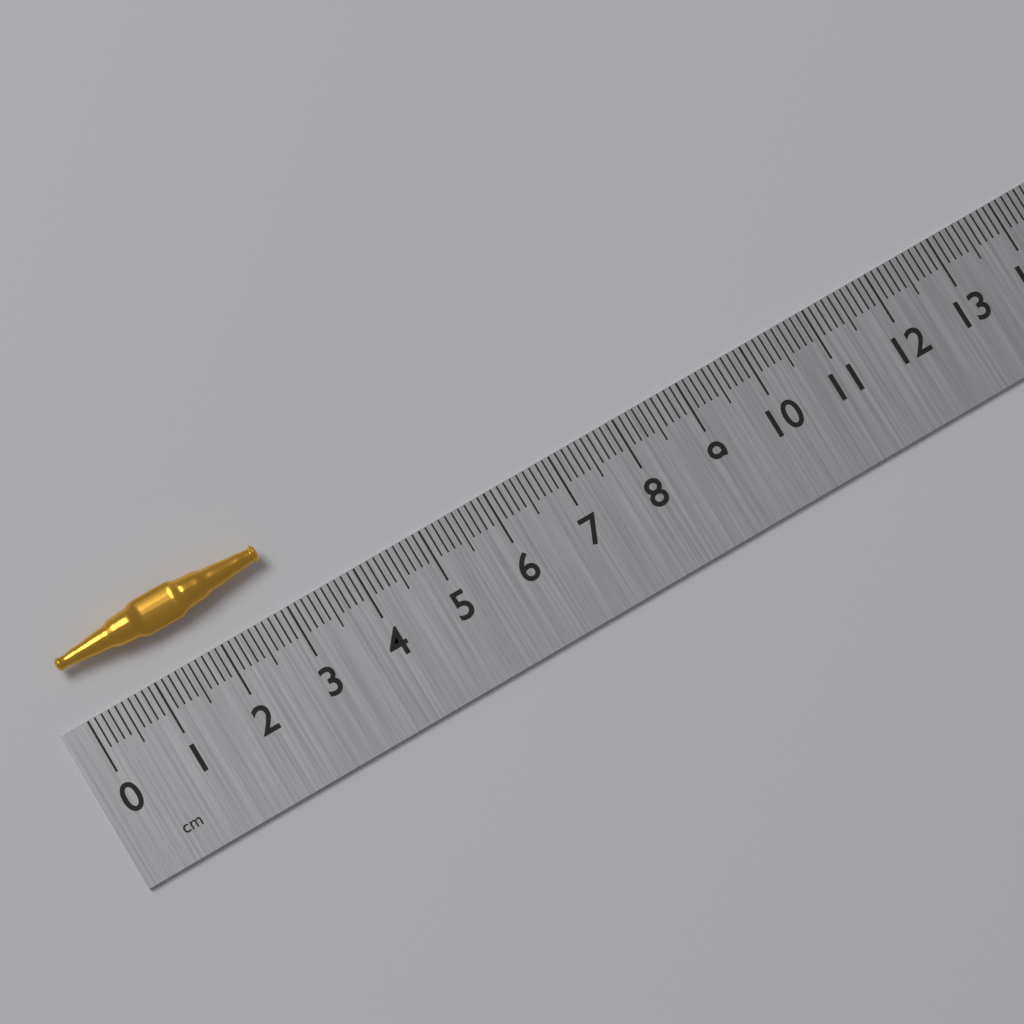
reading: 3.0 cm
